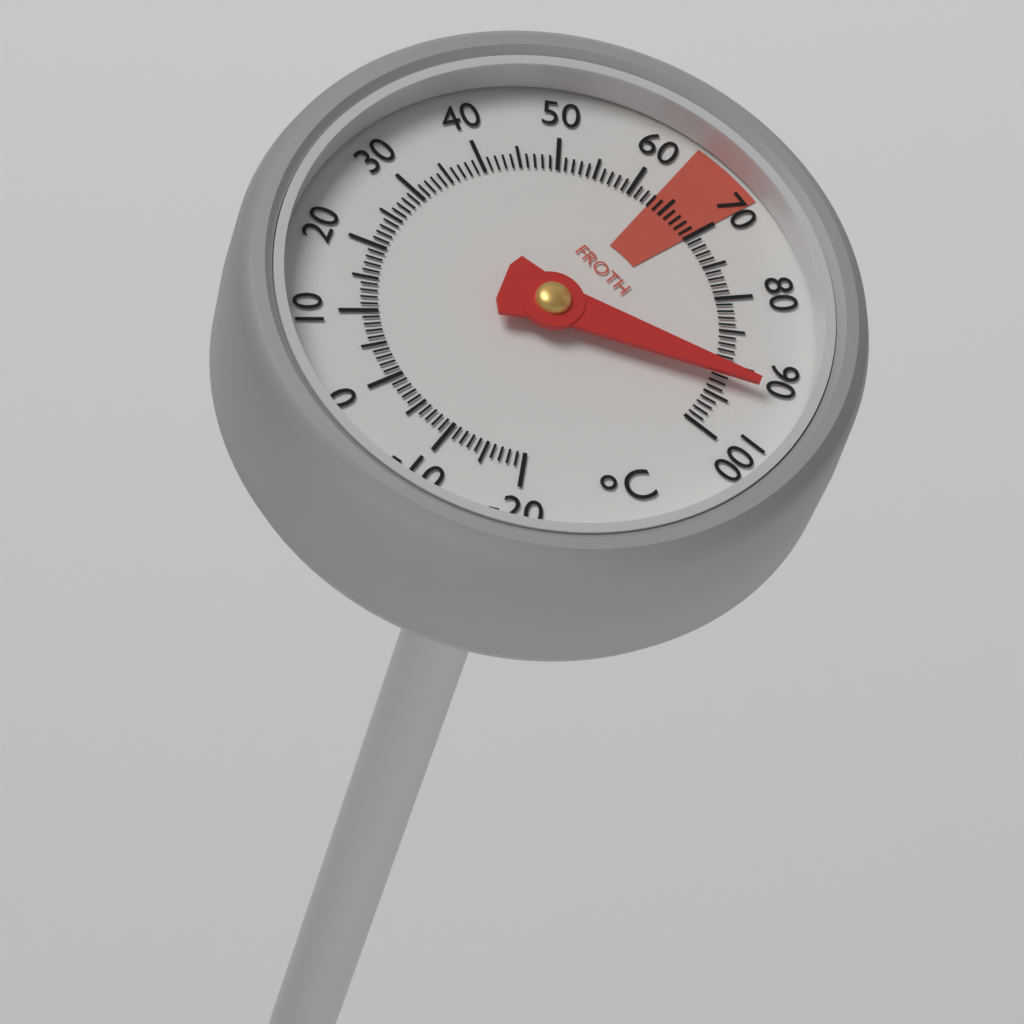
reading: 92 °C
